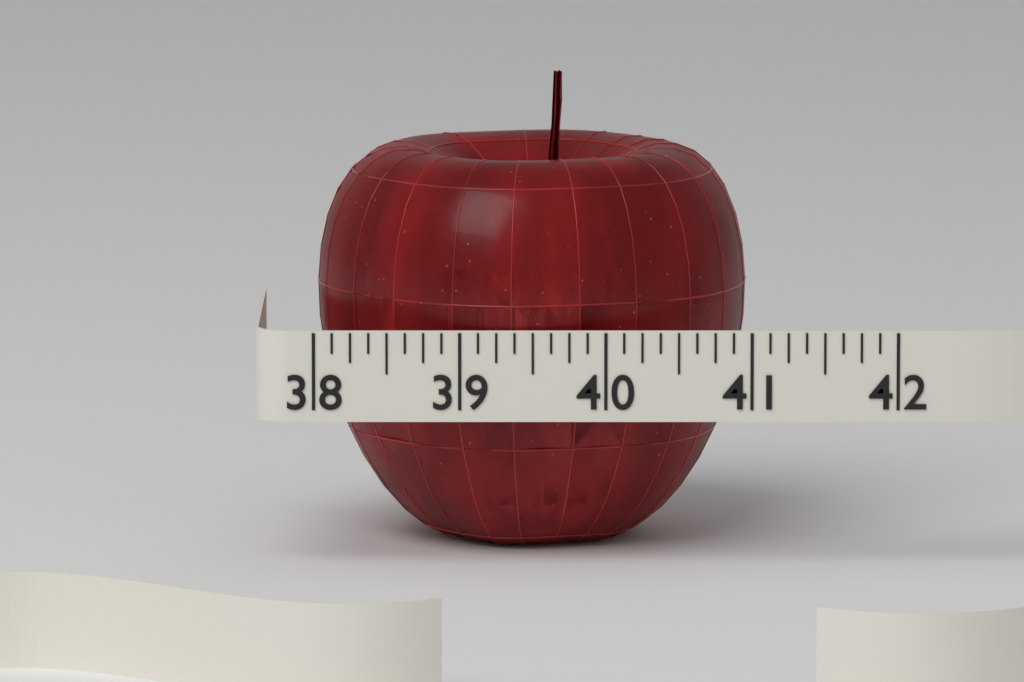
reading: 41.000 (no unit)
